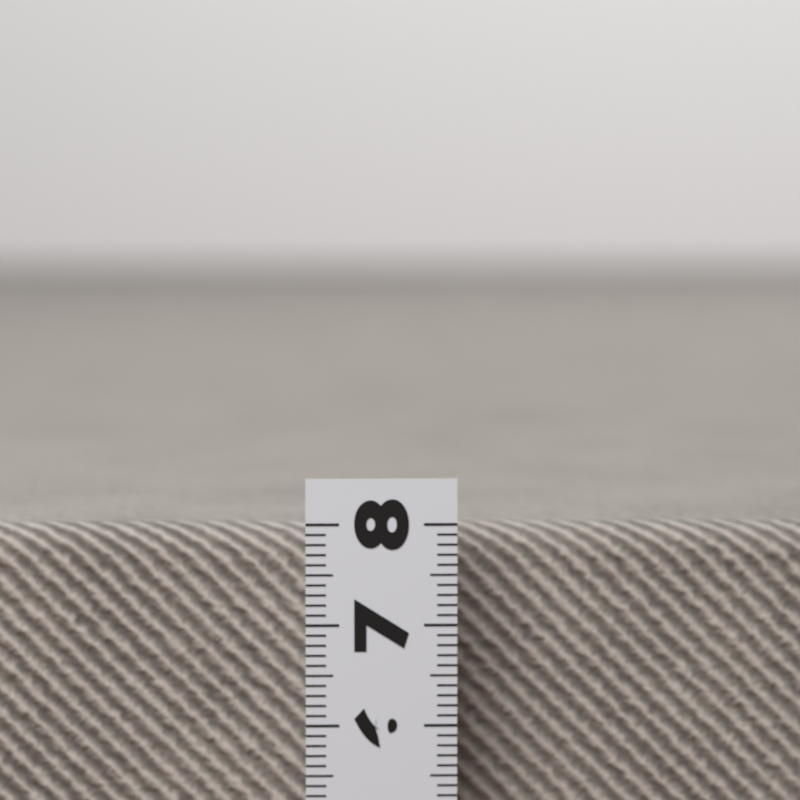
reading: 7.9 (no unit)
